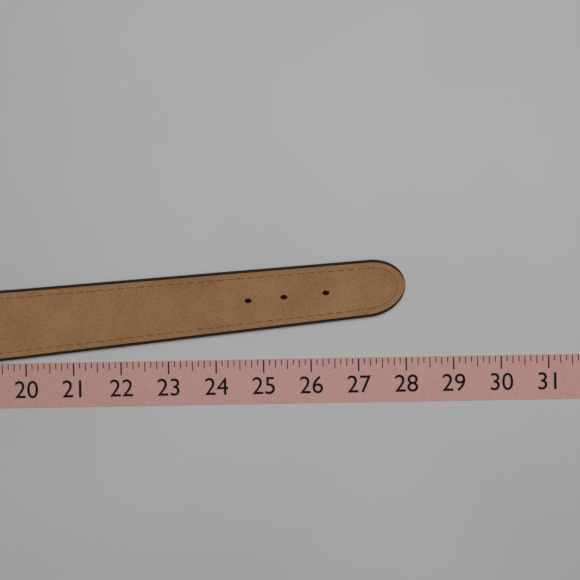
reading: 28.000 (no unit)
